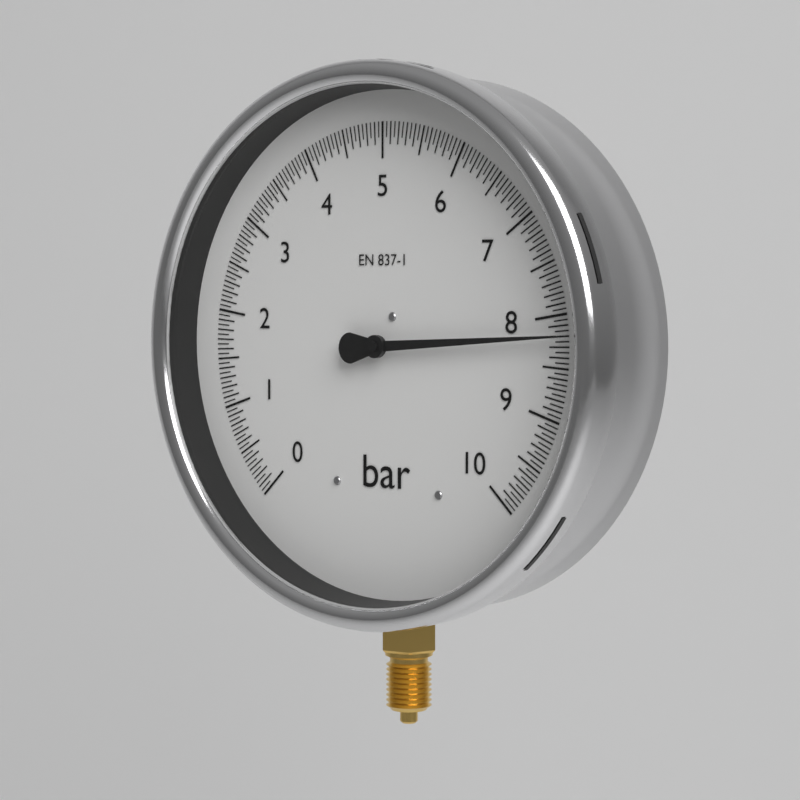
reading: 8.20 bar
